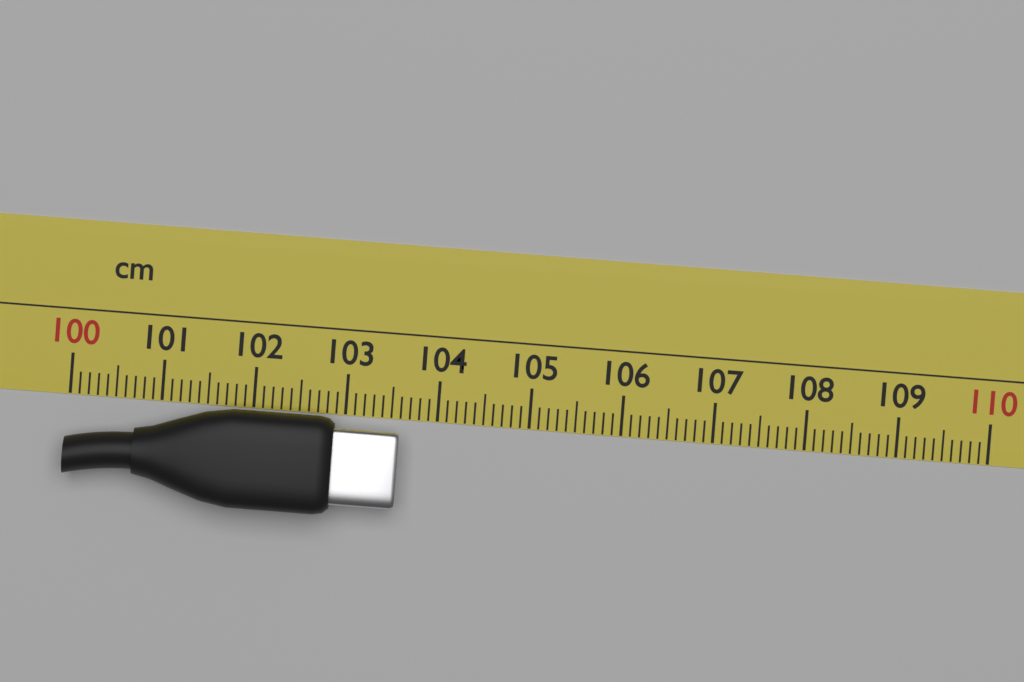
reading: 103.6 cm
